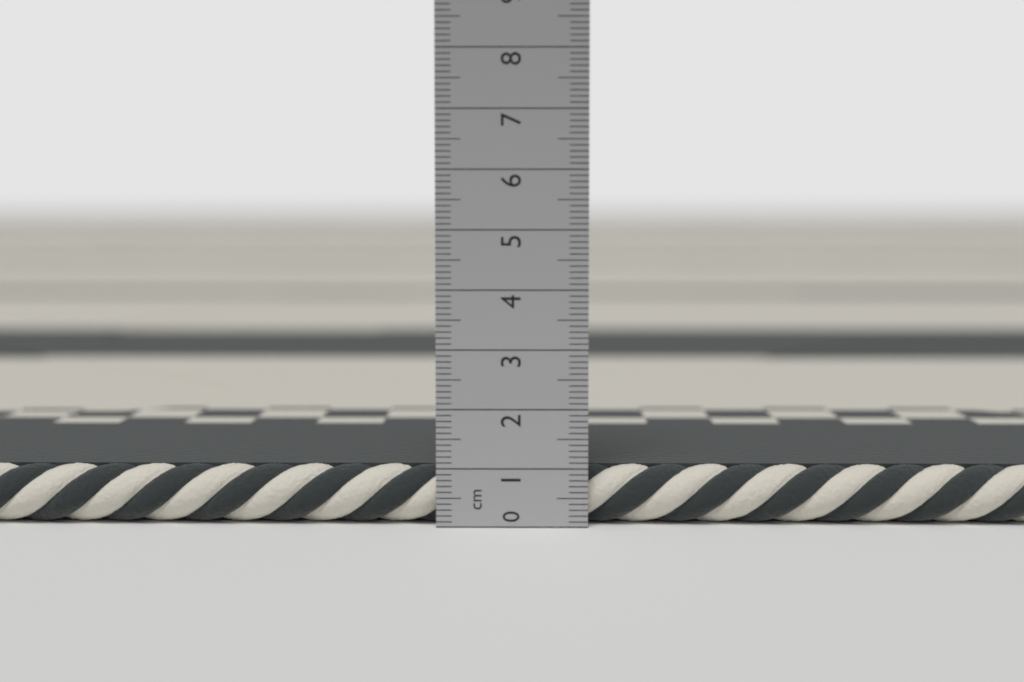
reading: 1.0 cm
